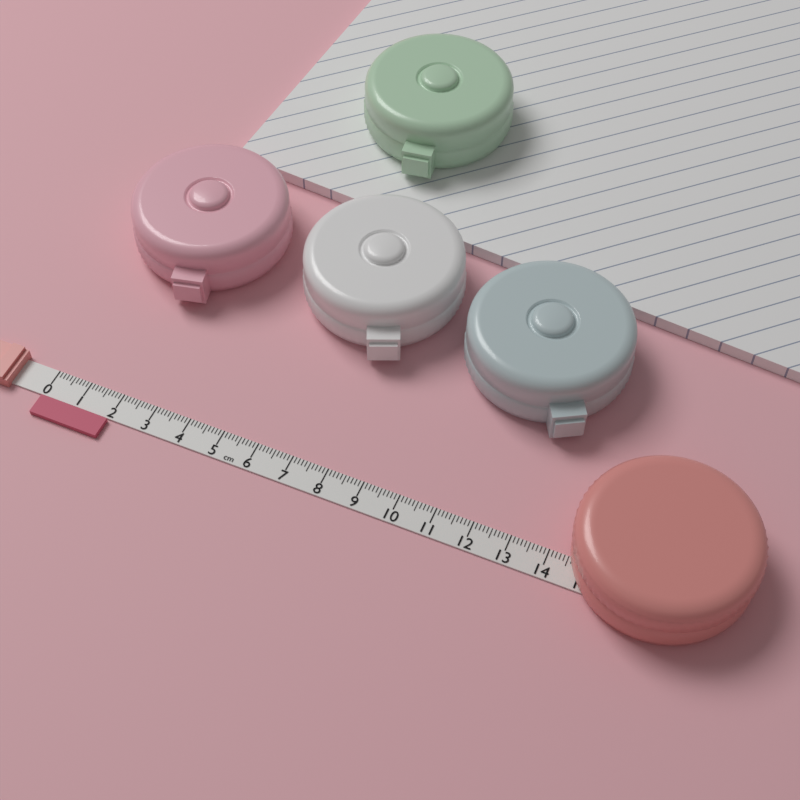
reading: 2.0 cm
